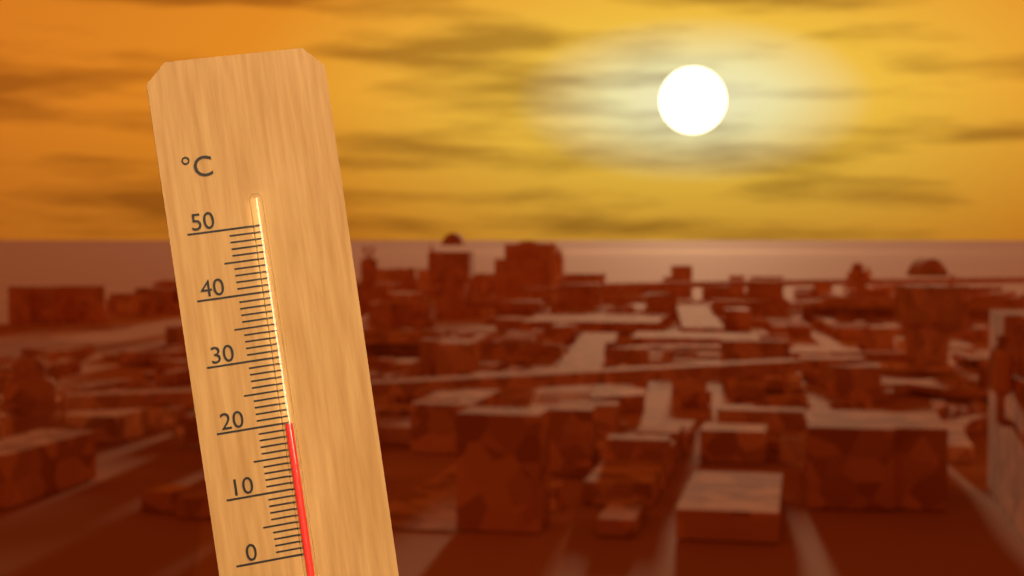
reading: 20 °C
